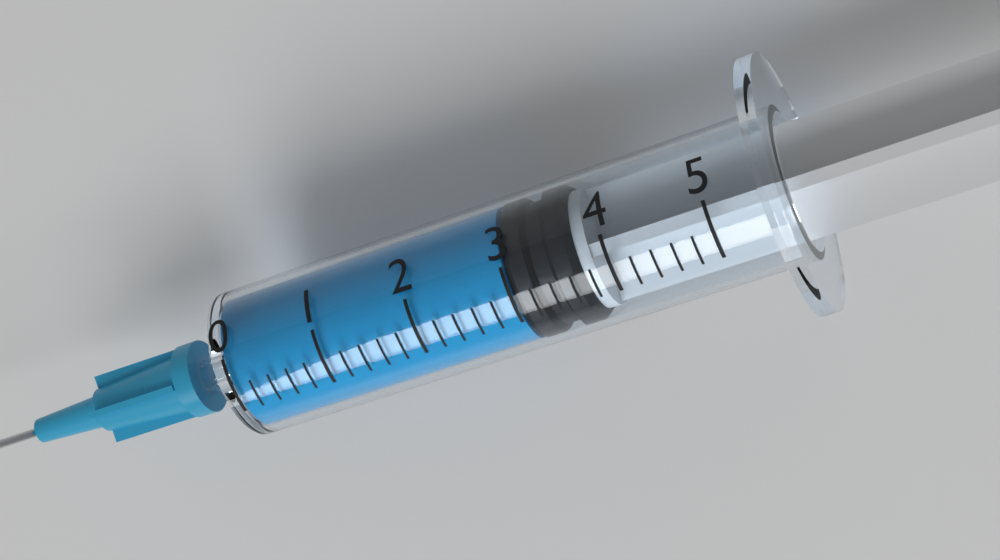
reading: 3.0 (no unit)
